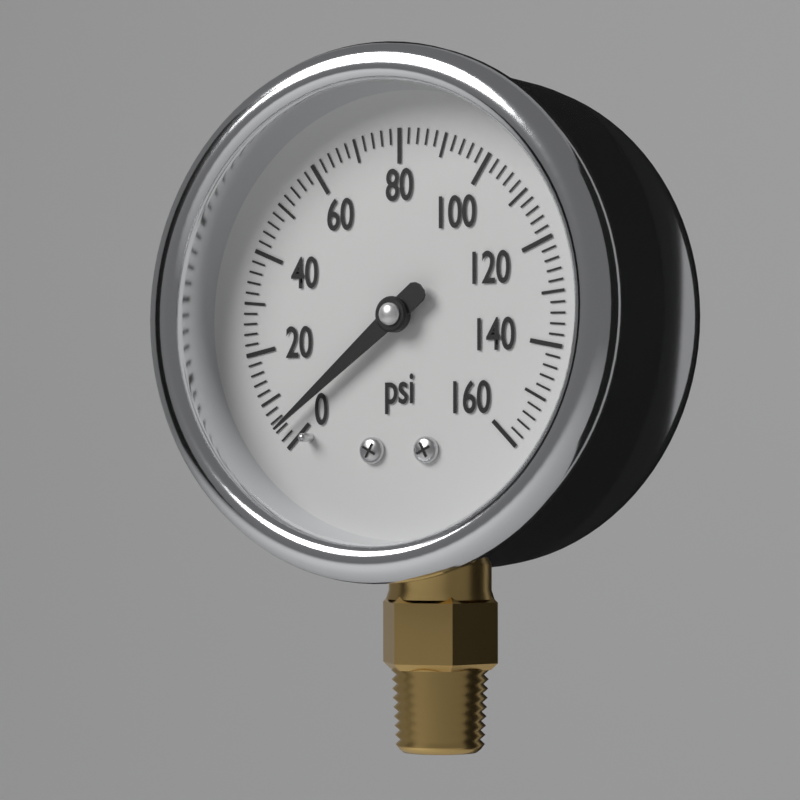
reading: 4 psi
